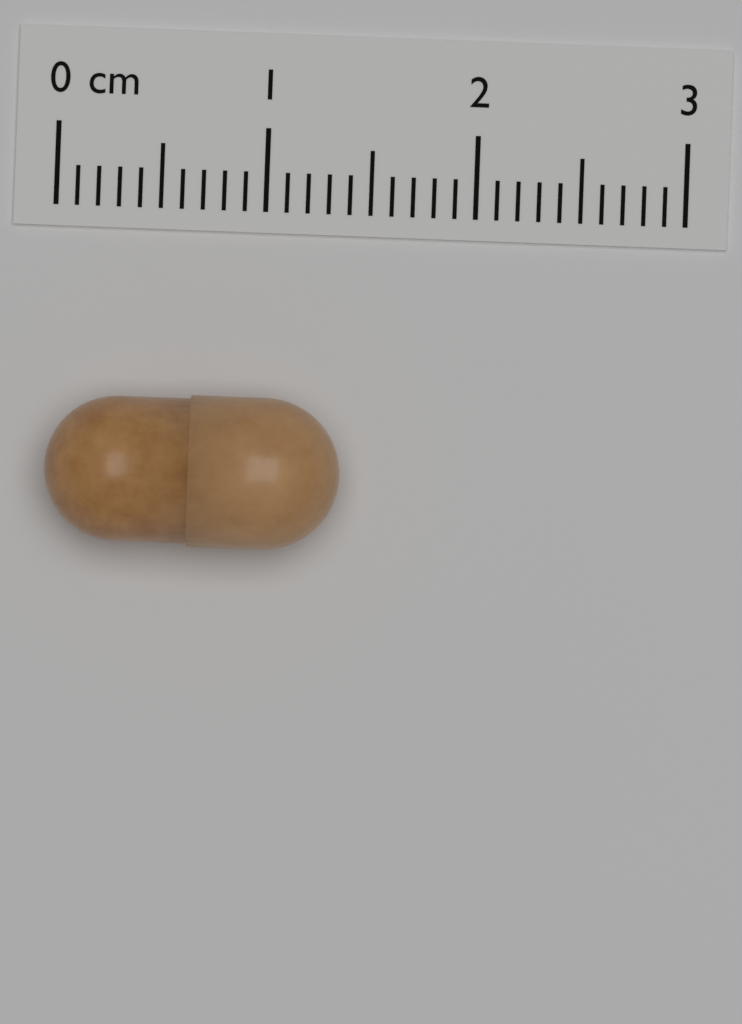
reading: 1.4 cm
